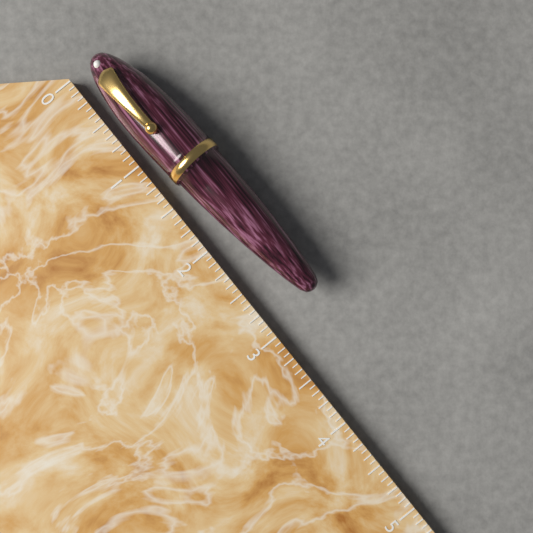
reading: 2.8750 (no unit)
